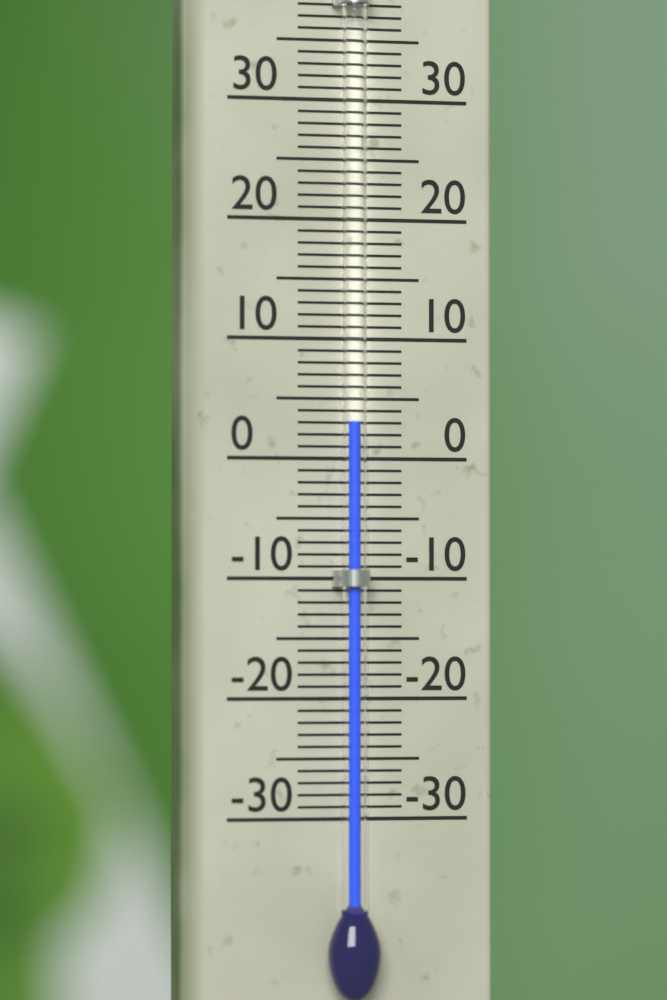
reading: 3 °C
